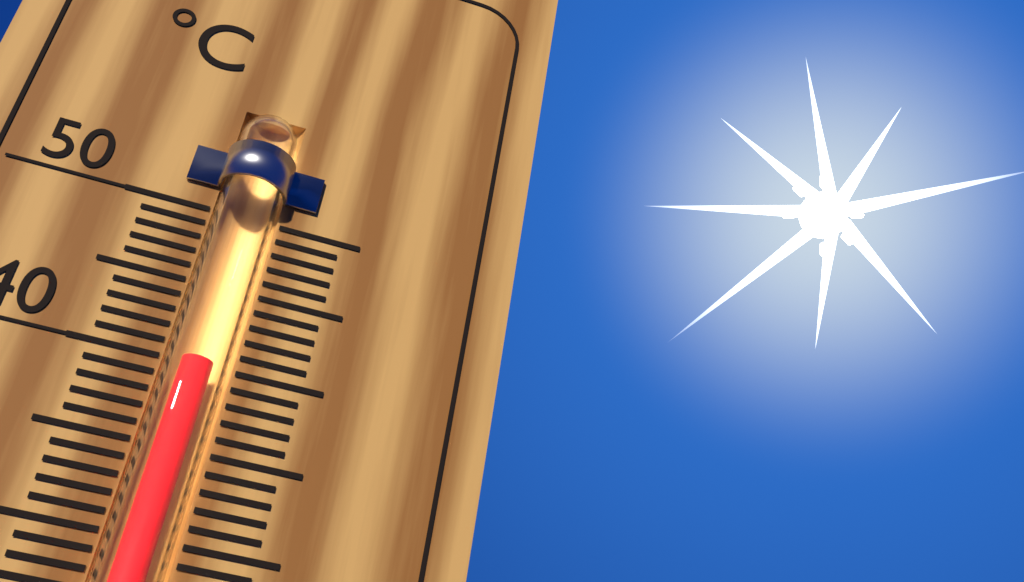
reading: 40 °C
